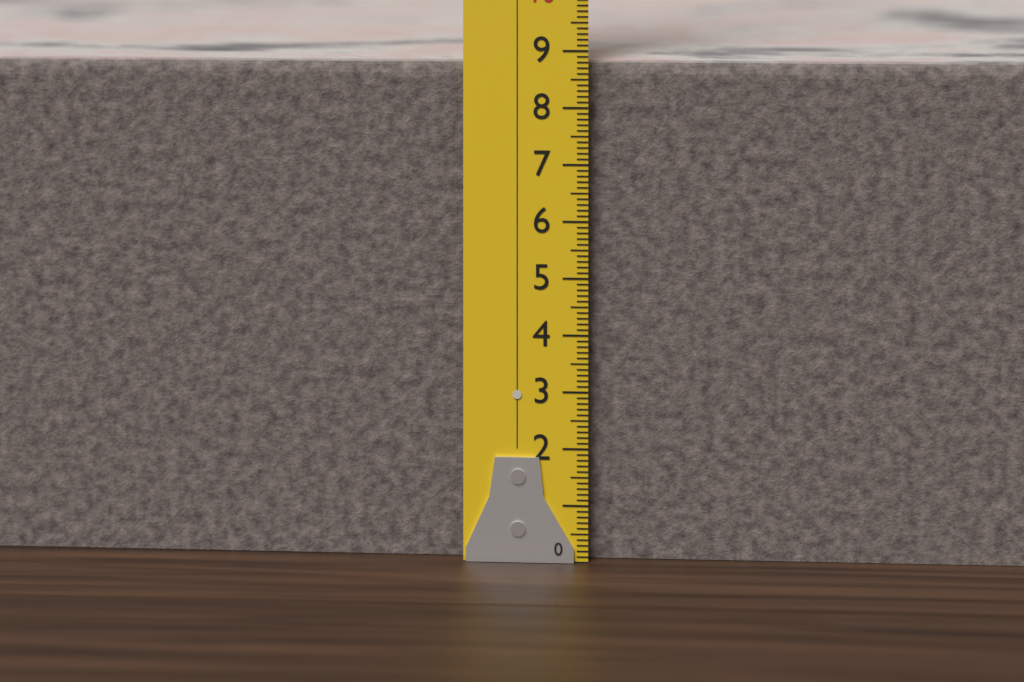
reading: 8.8 (no unit)
